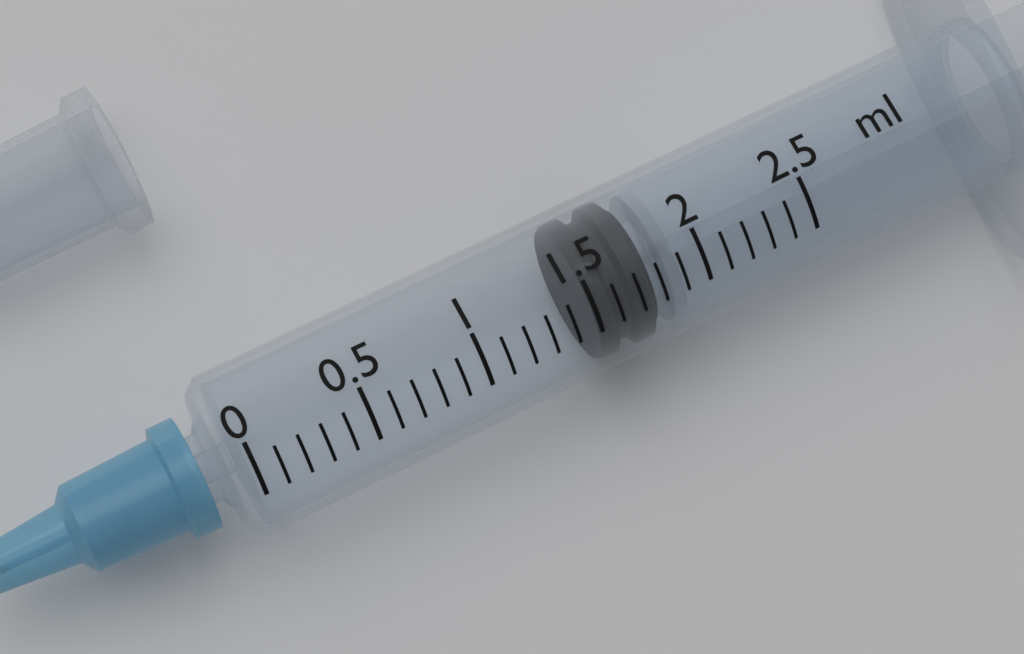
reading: 1.5 ml
